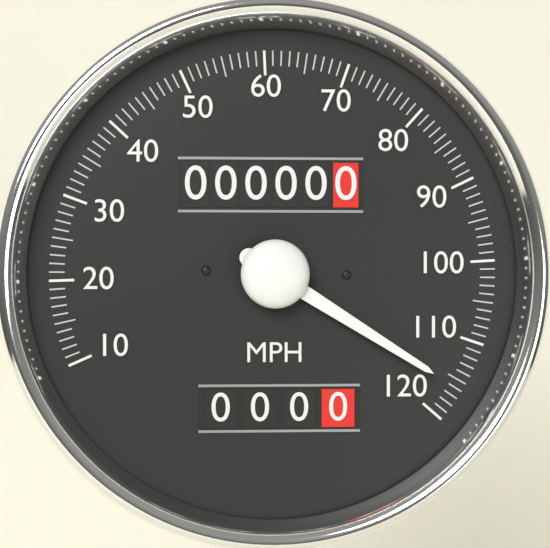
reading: 116 MPH
